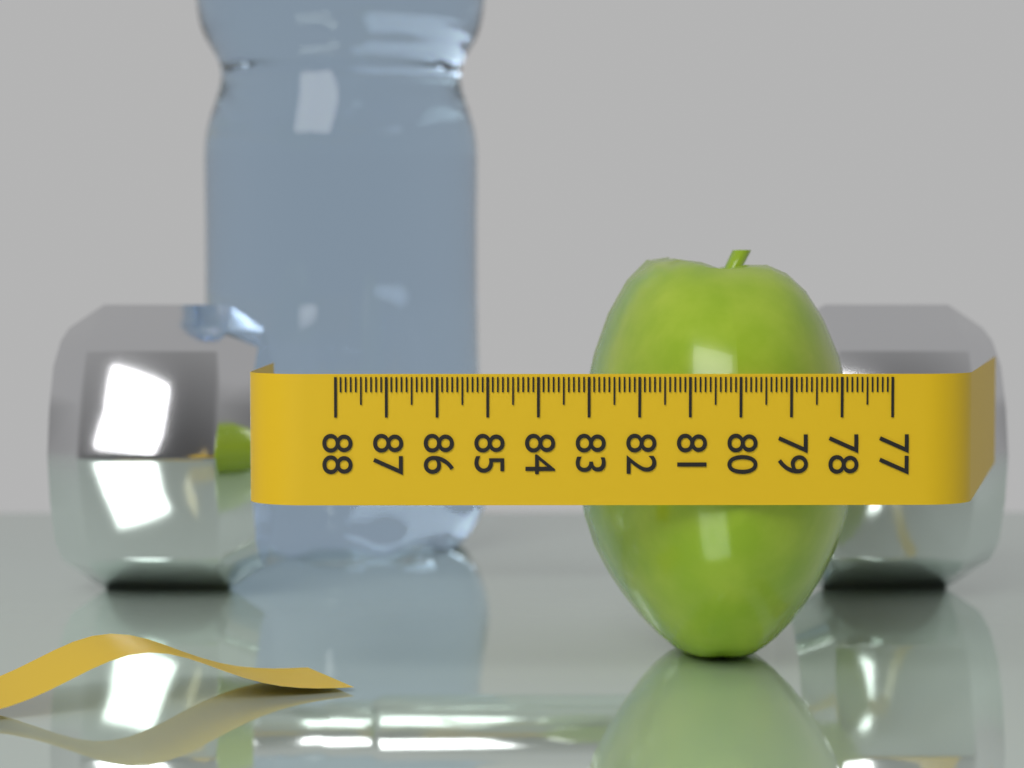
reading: 83.0 (no unit)
